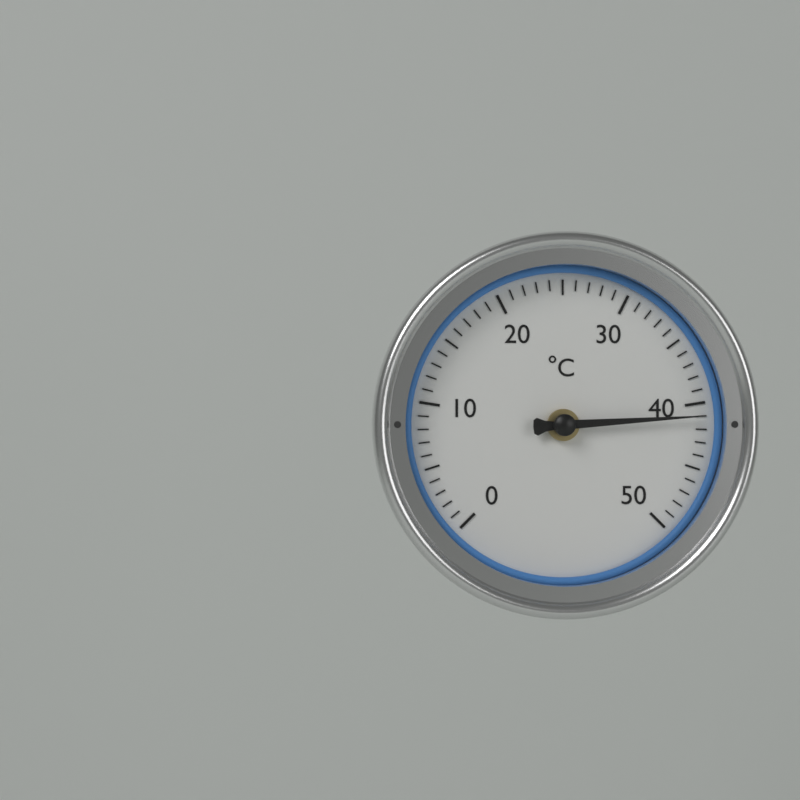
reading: 41 °C
